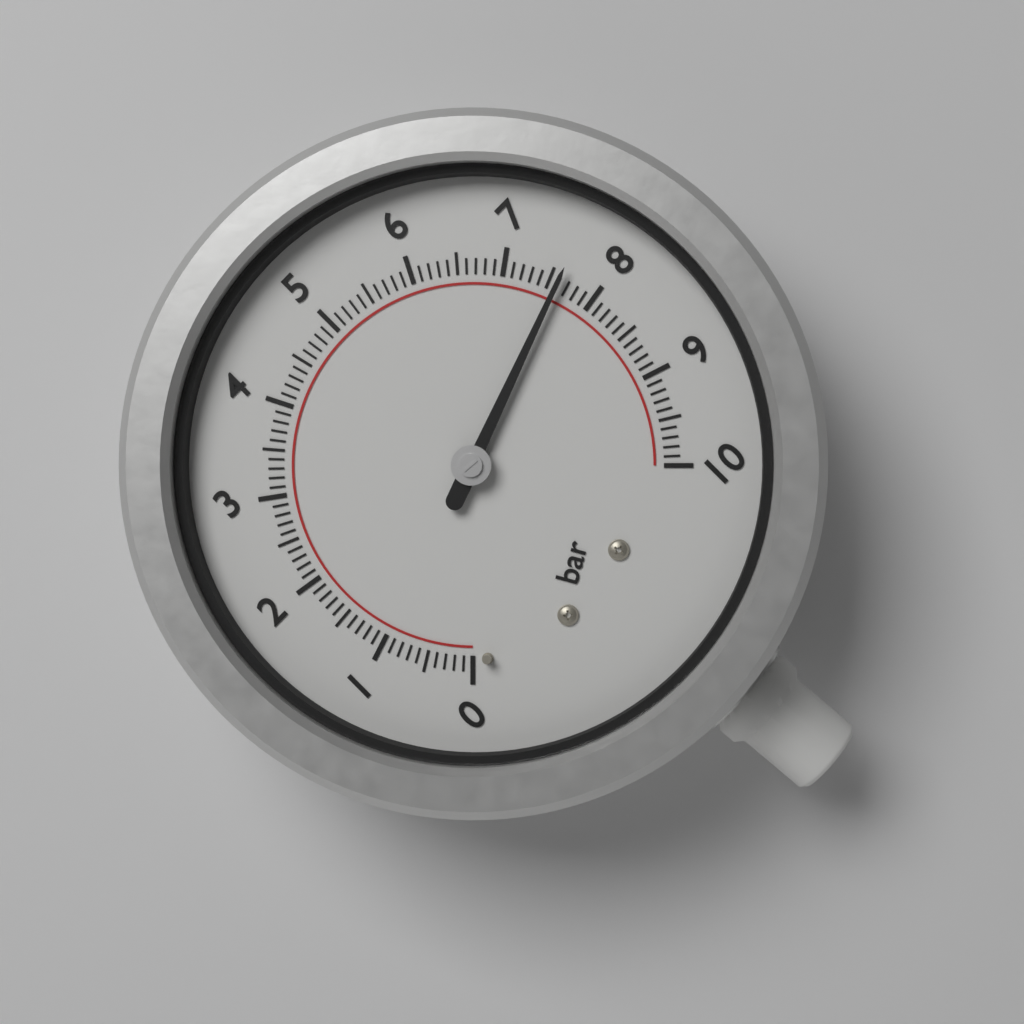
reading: 7.6 bar
